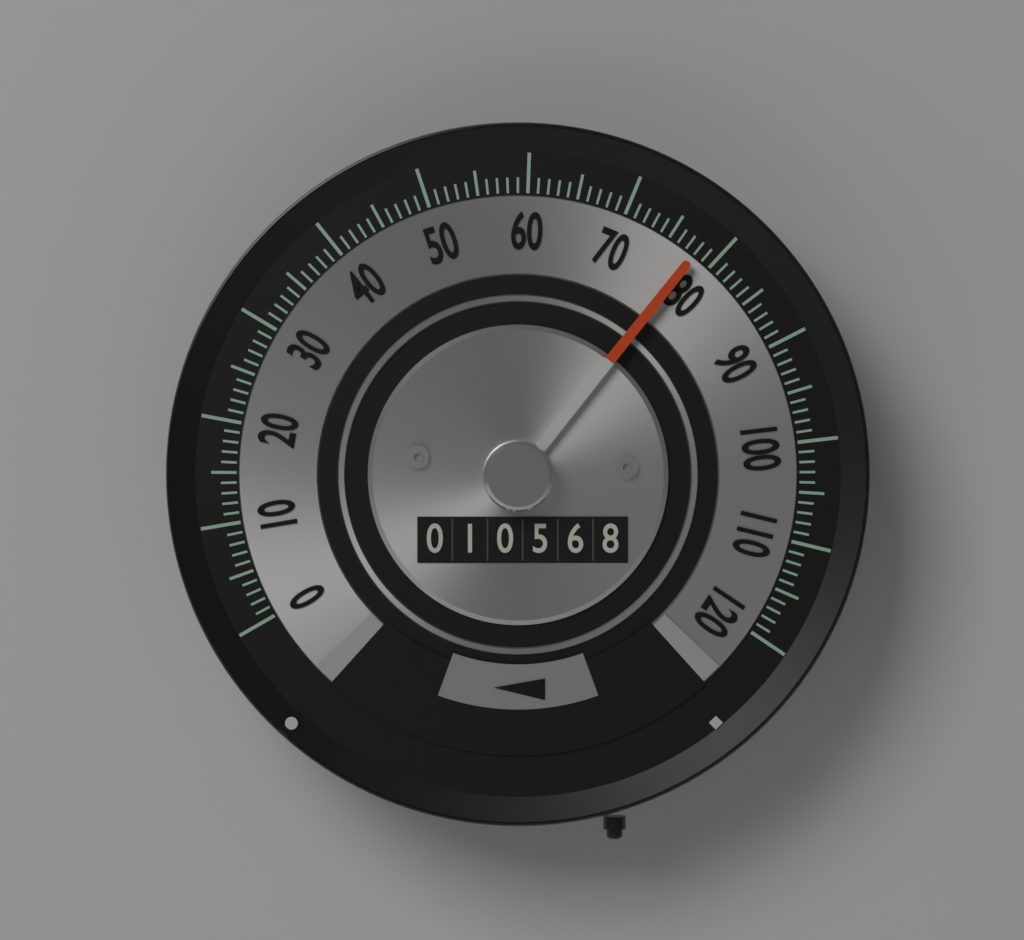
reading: 78 (no unit)
